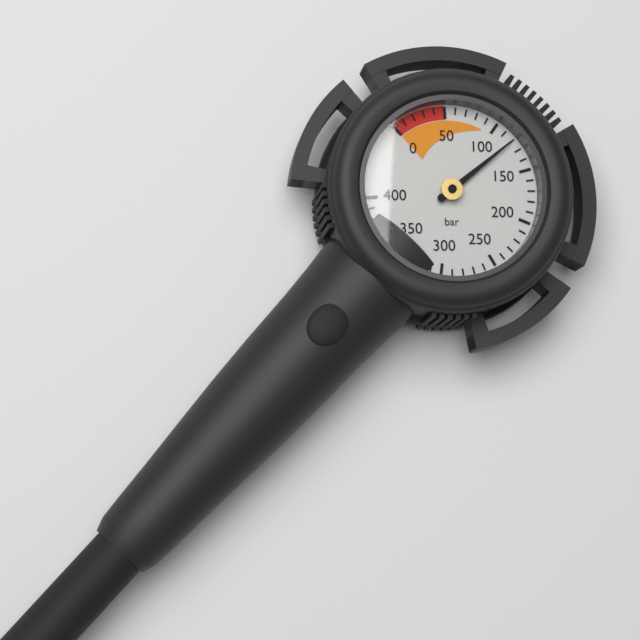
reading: 120 bar
